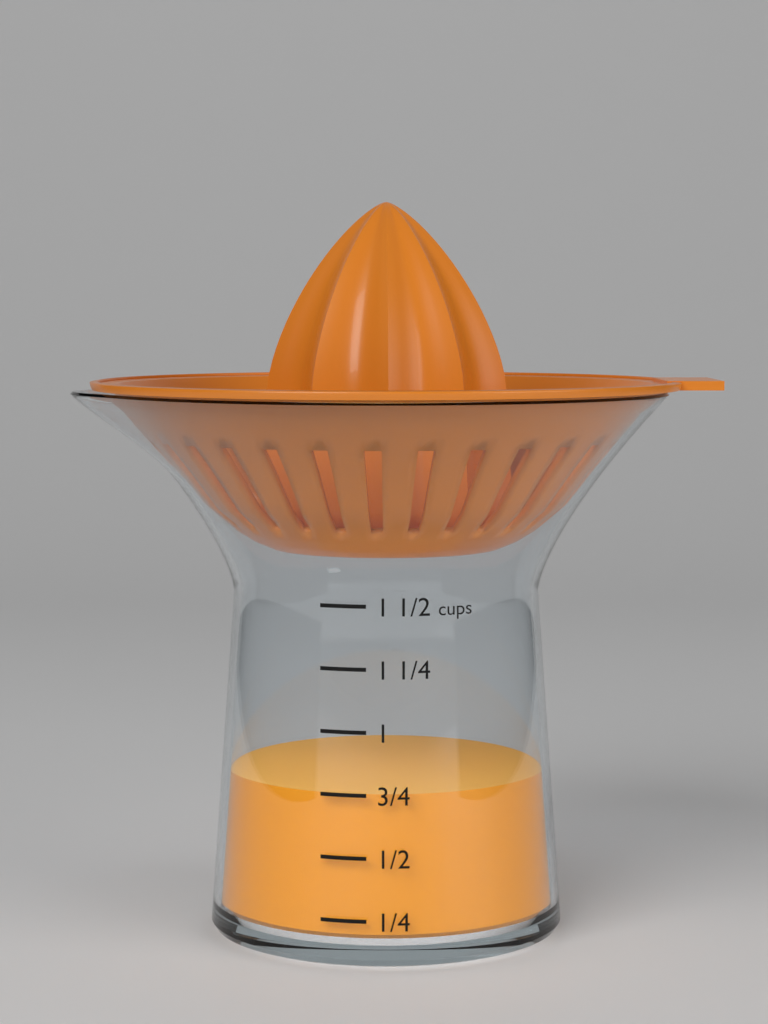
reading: 0.75 cups
